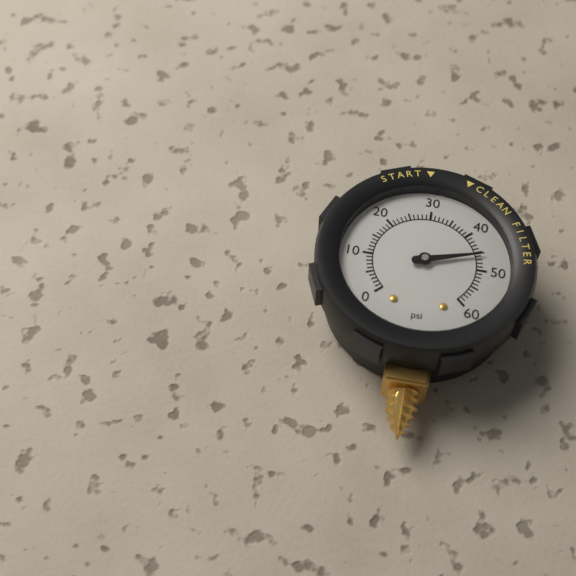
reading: 46 psi
